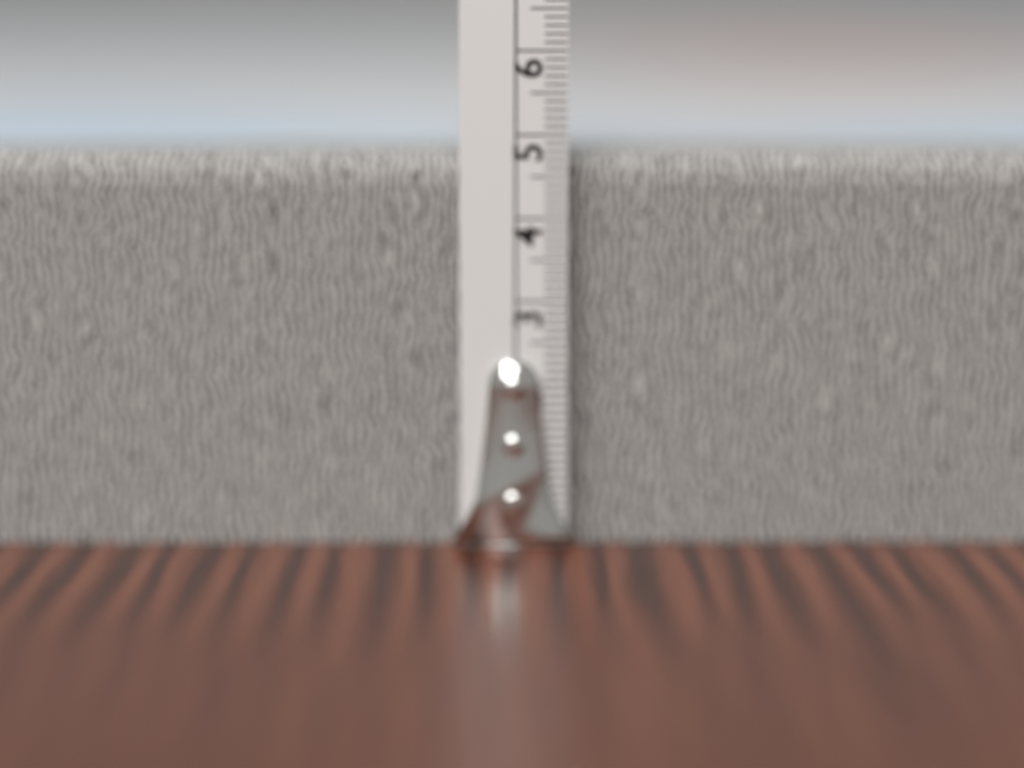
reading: 4.8 cm
